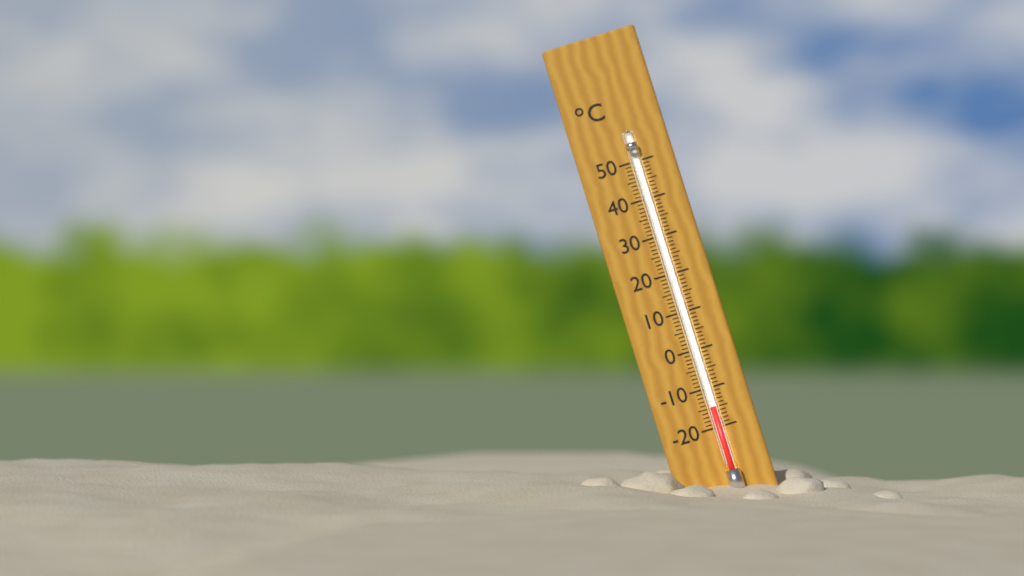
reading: -15 °C
